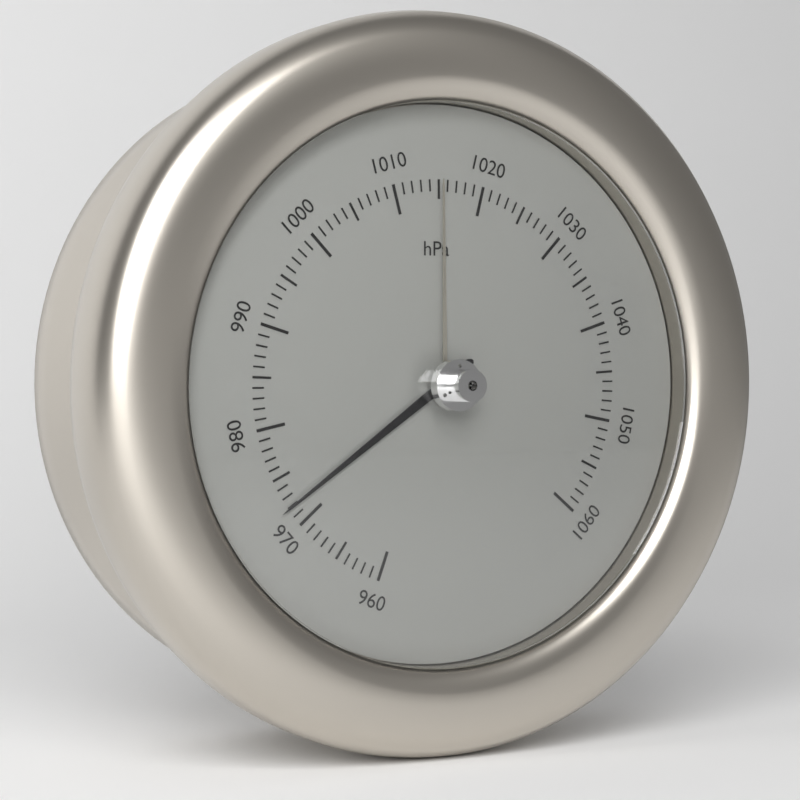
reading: 972 hPa
